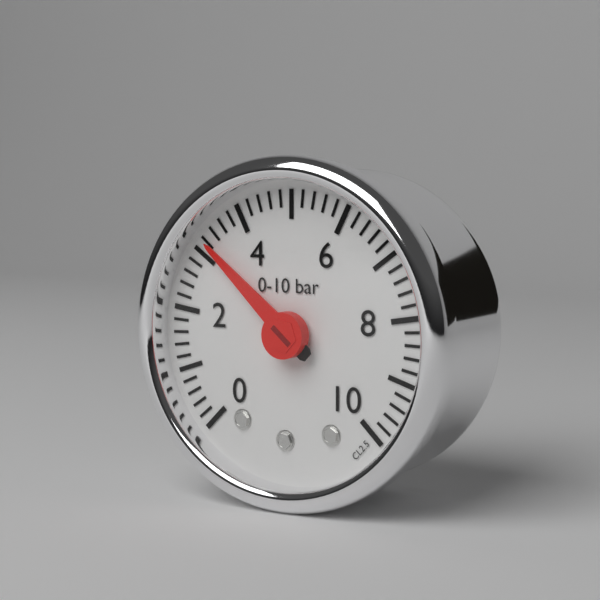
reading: 3.2 bar
